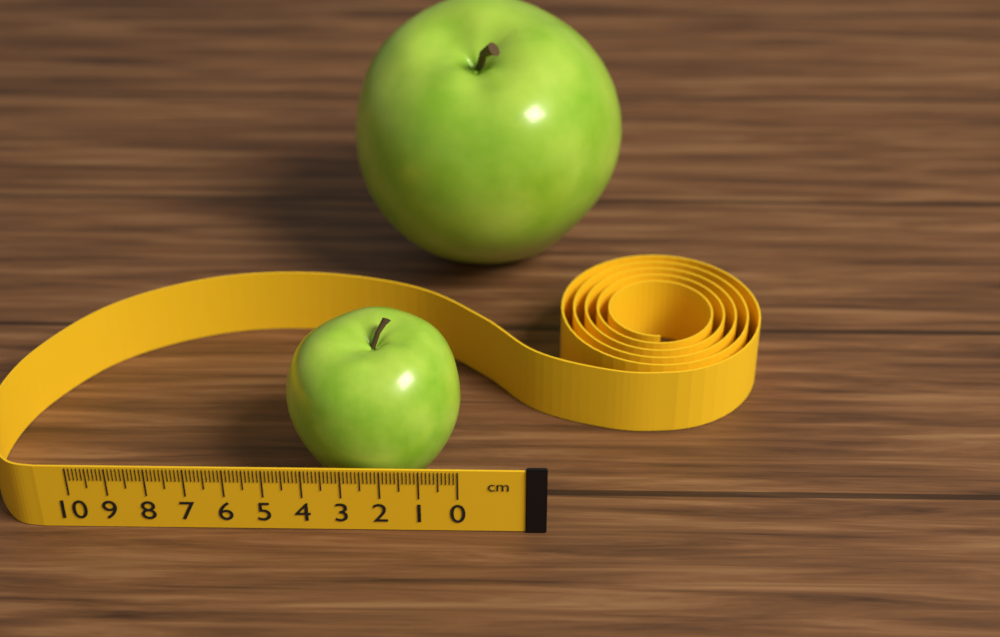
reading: 4.6 cm
